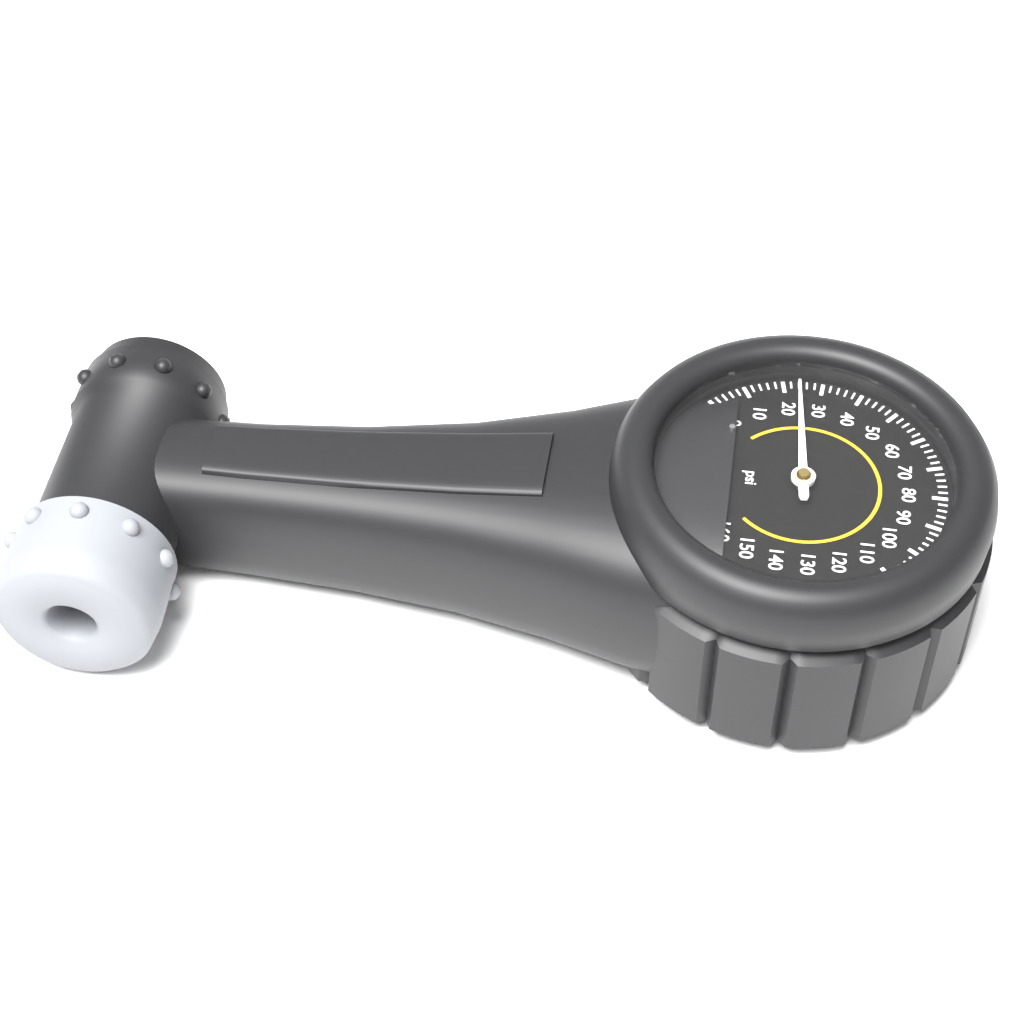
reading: 24 psi
